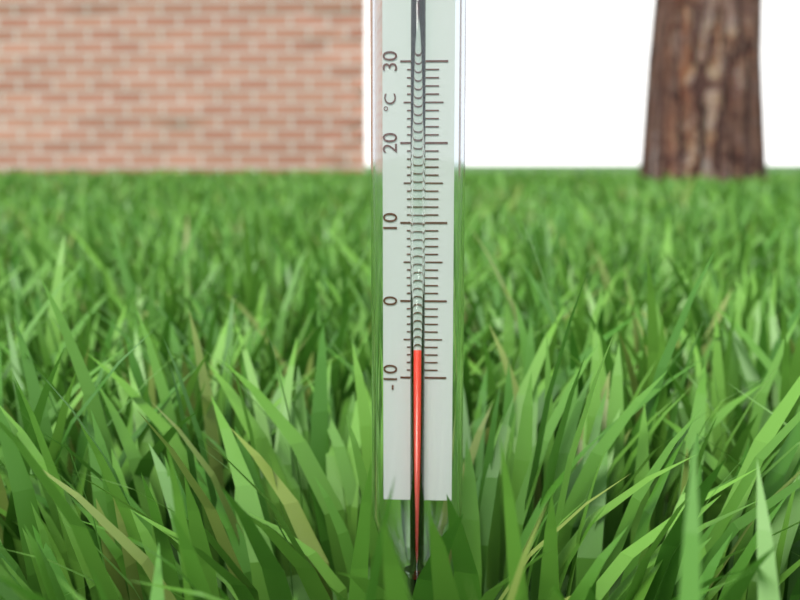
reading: -6 °C
